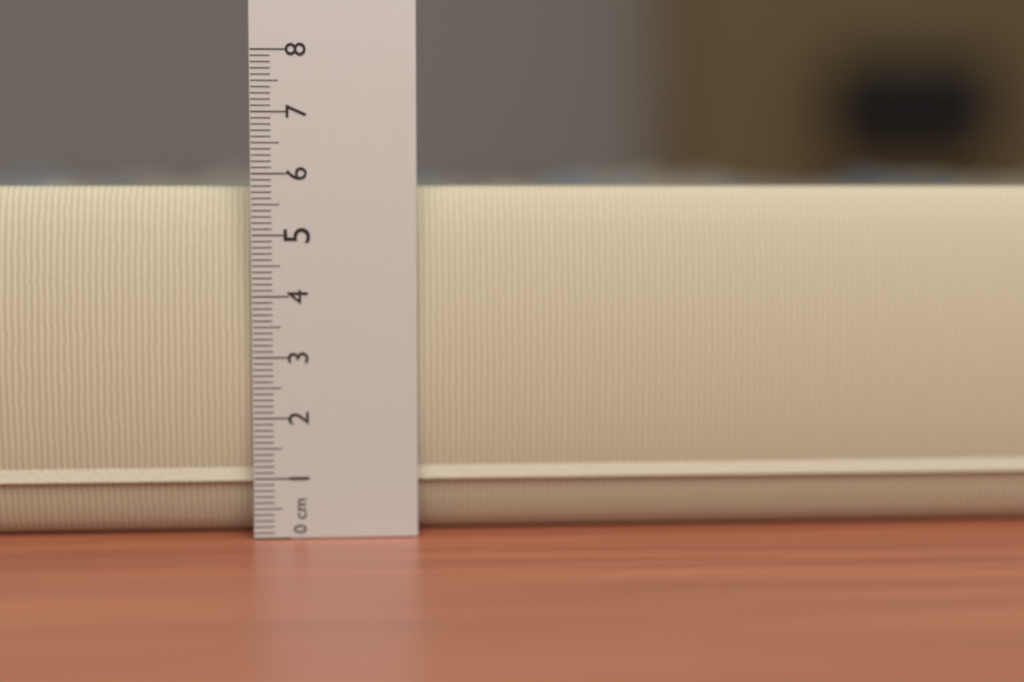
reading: 5.8 cm
